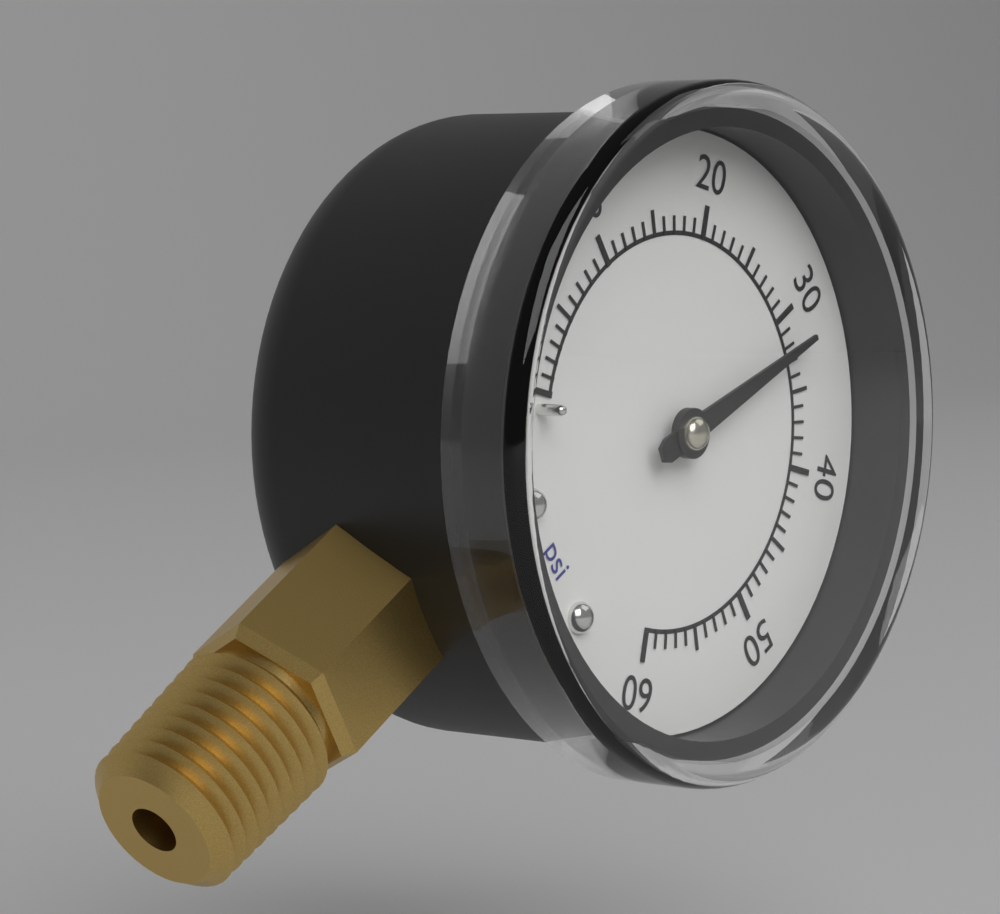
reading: 32 psi
